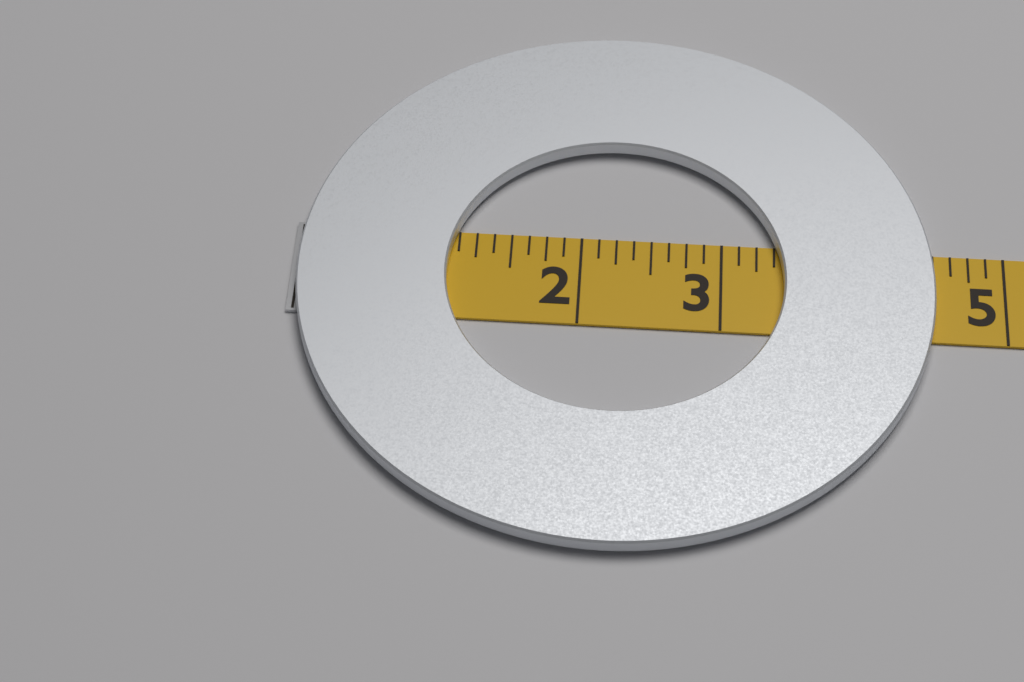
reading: 4.500 (no unit)
